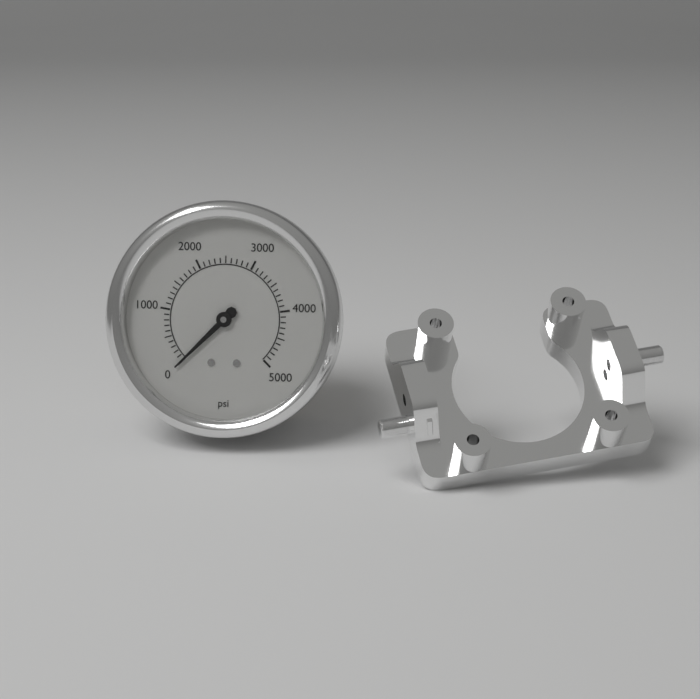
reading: 0 psi
